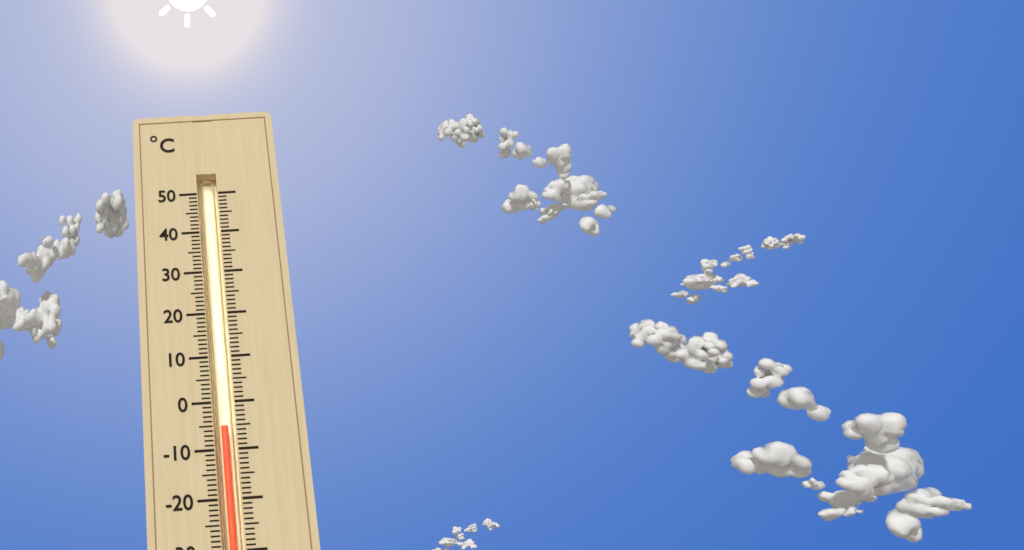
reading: -5 °C
